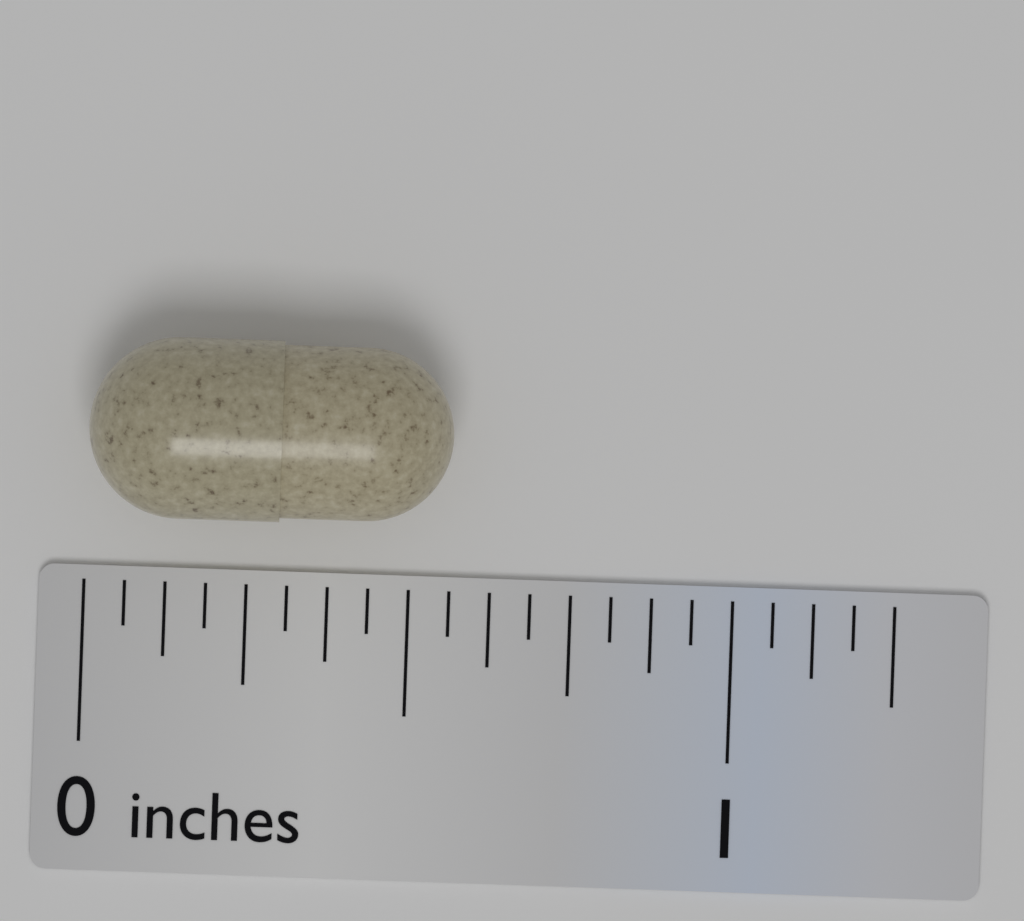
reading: 0.5625 in
